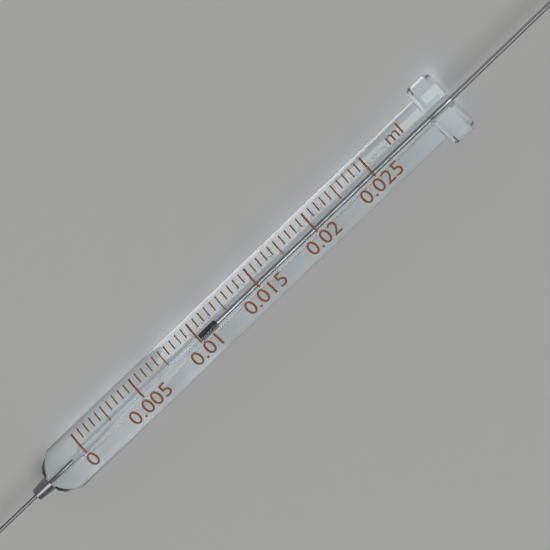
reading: 0.0100 ml
